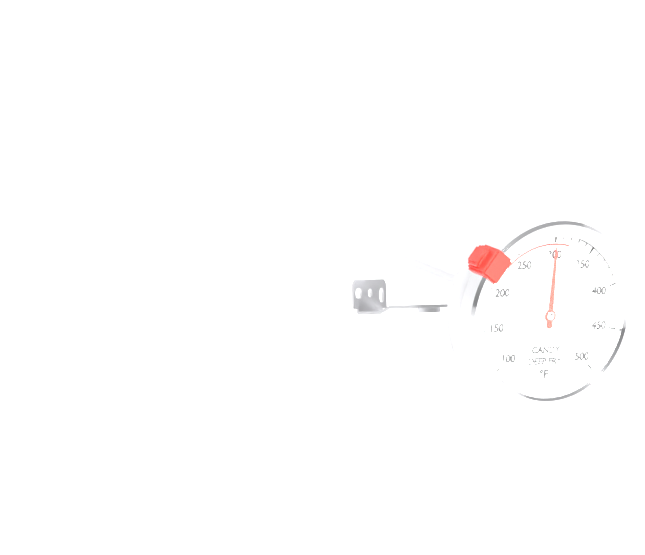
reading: 300 °F
